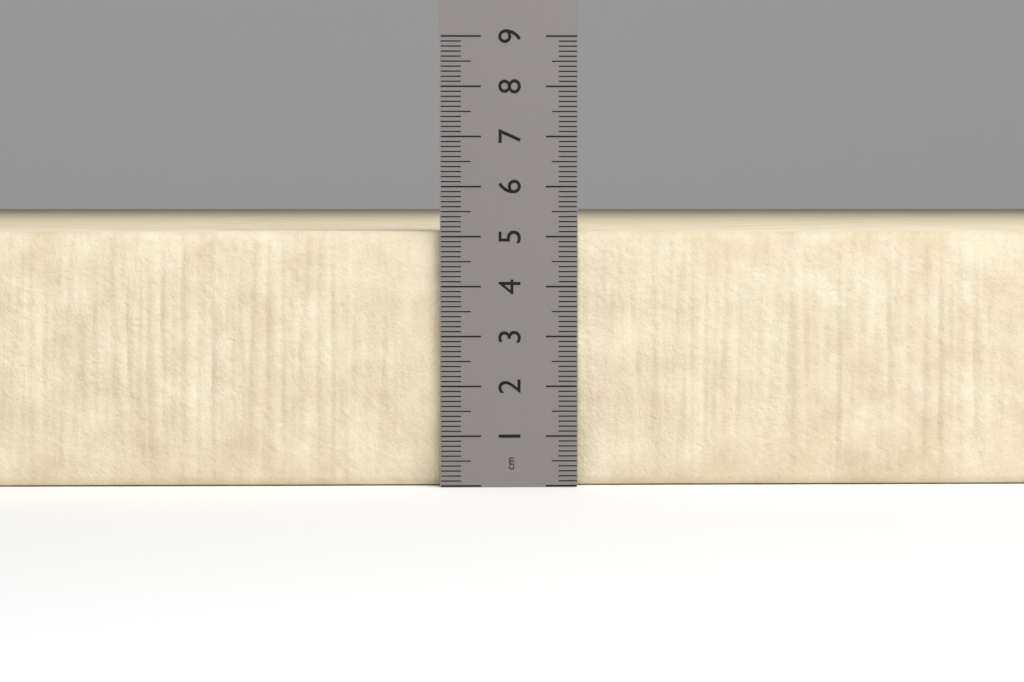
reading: 5.1 cm
